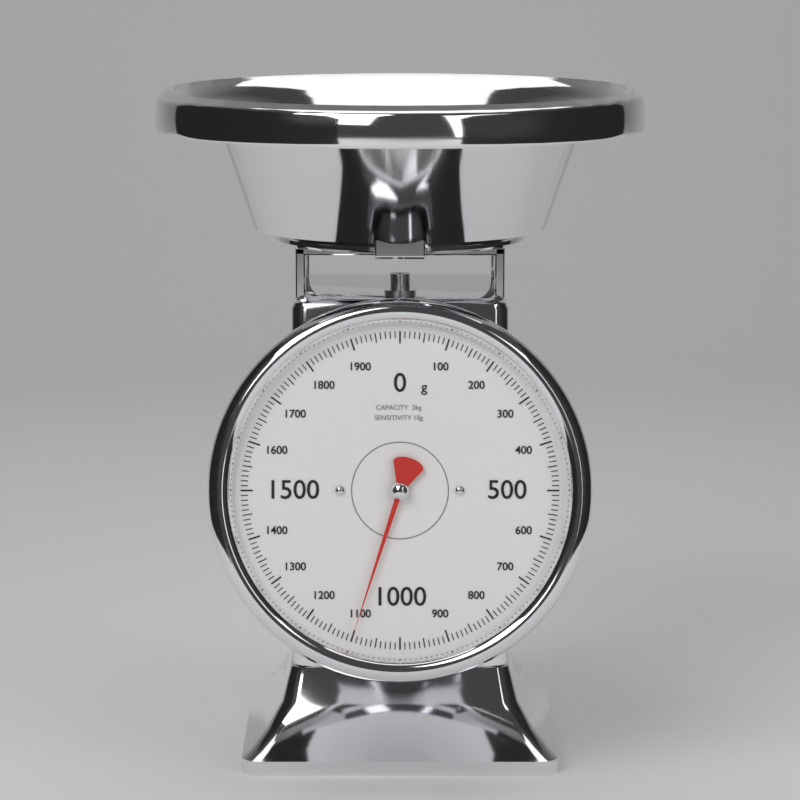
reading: 1100 g
